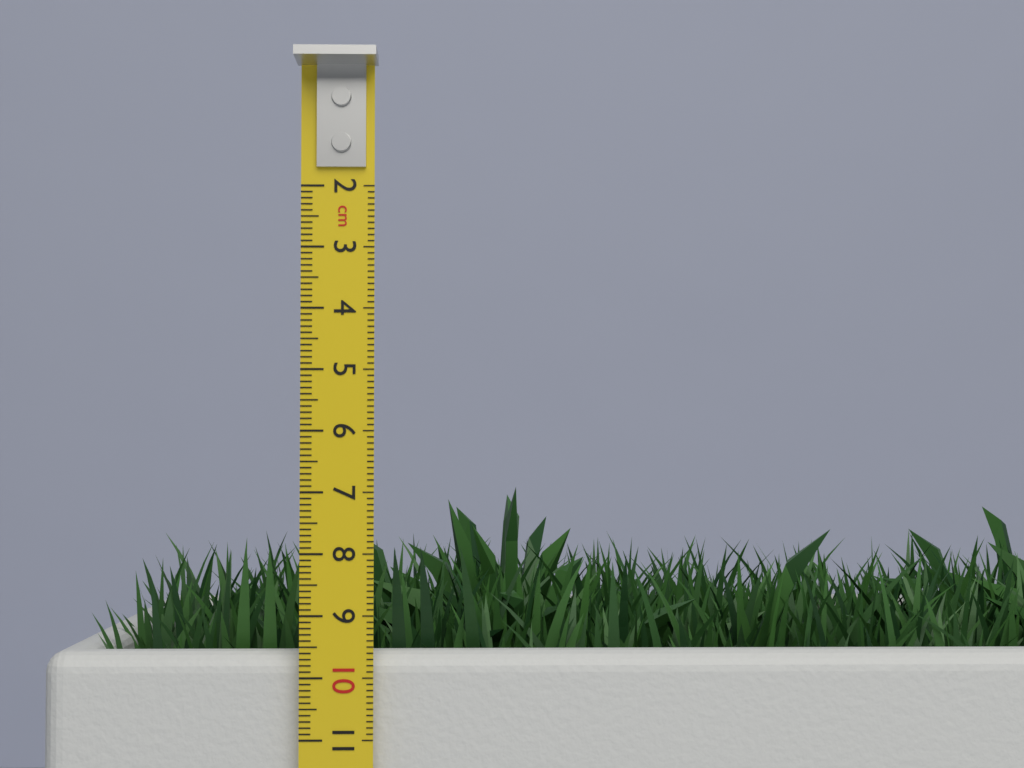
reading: 7.9 cm
